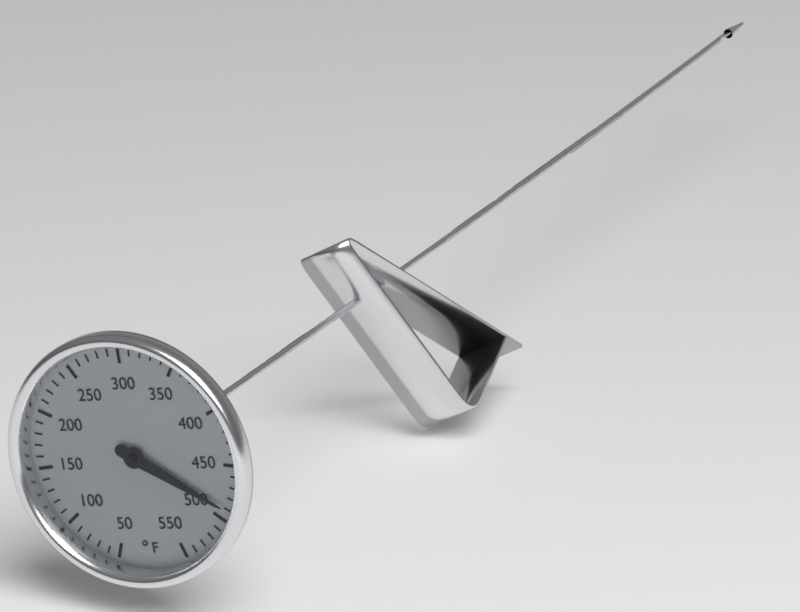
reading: 490 °F
